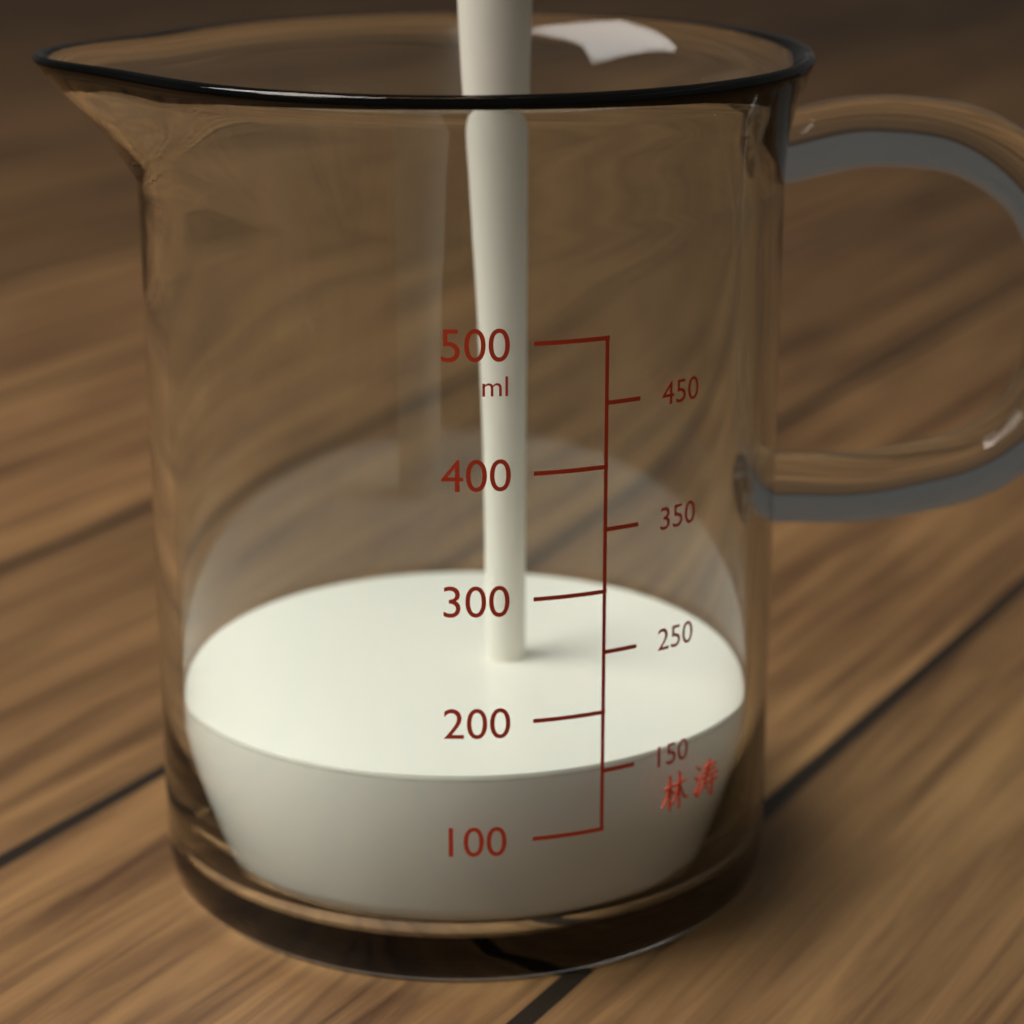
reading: 150 ml
